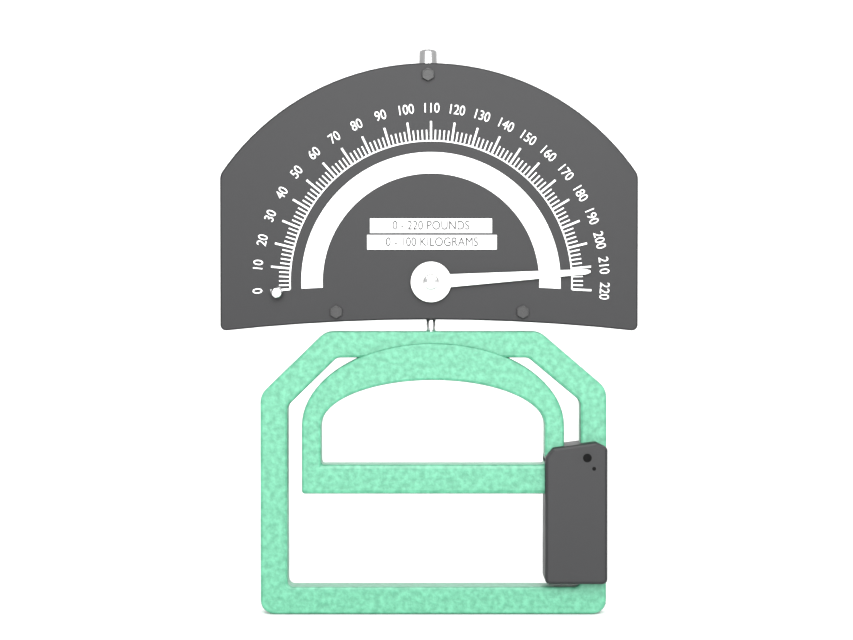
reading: 212 lb
